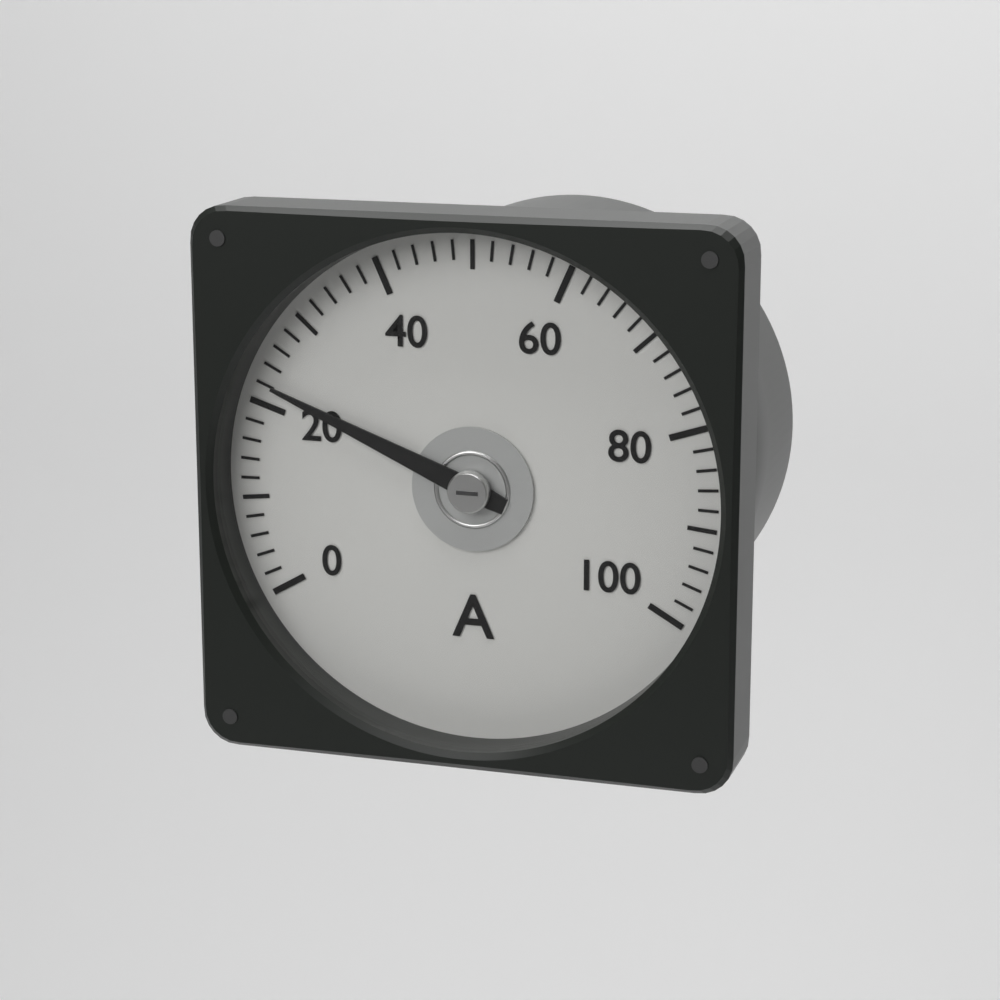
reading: 22 A
